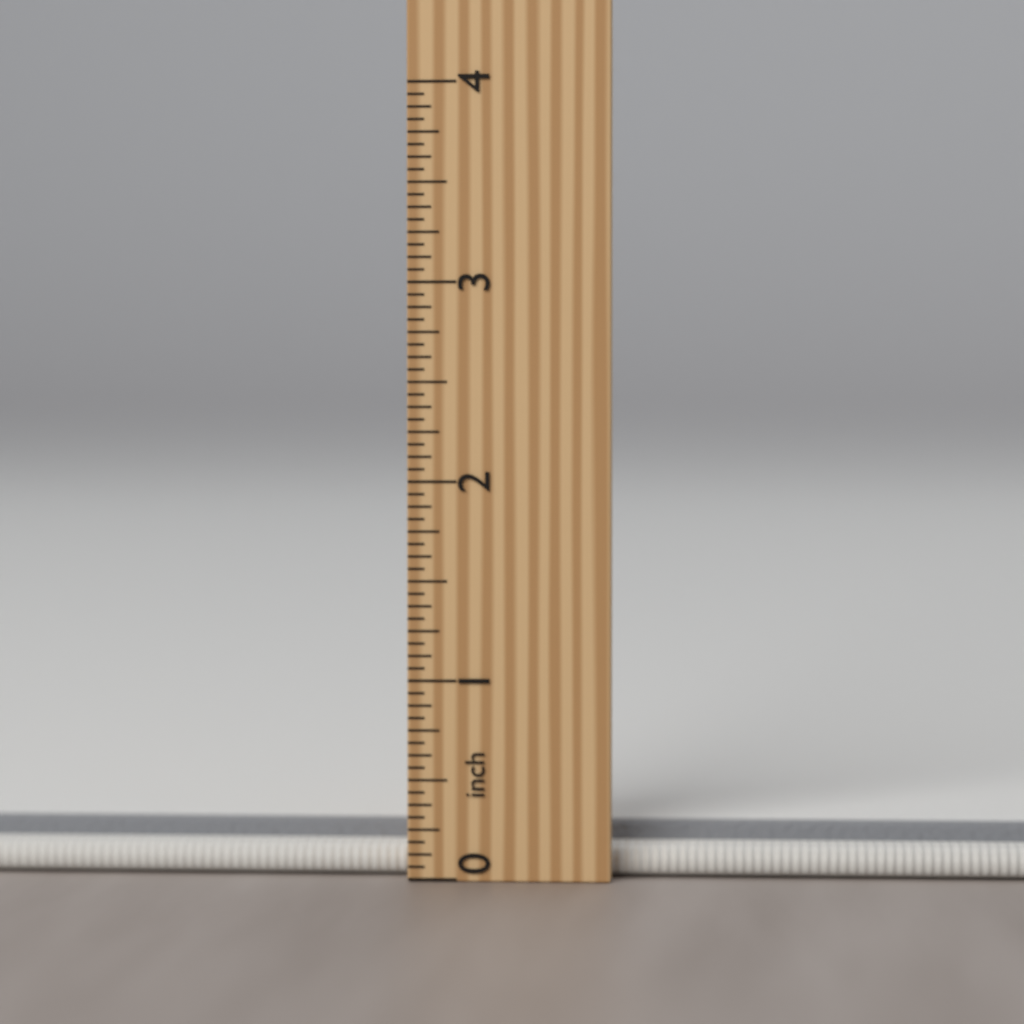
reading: 0.2500 inch
